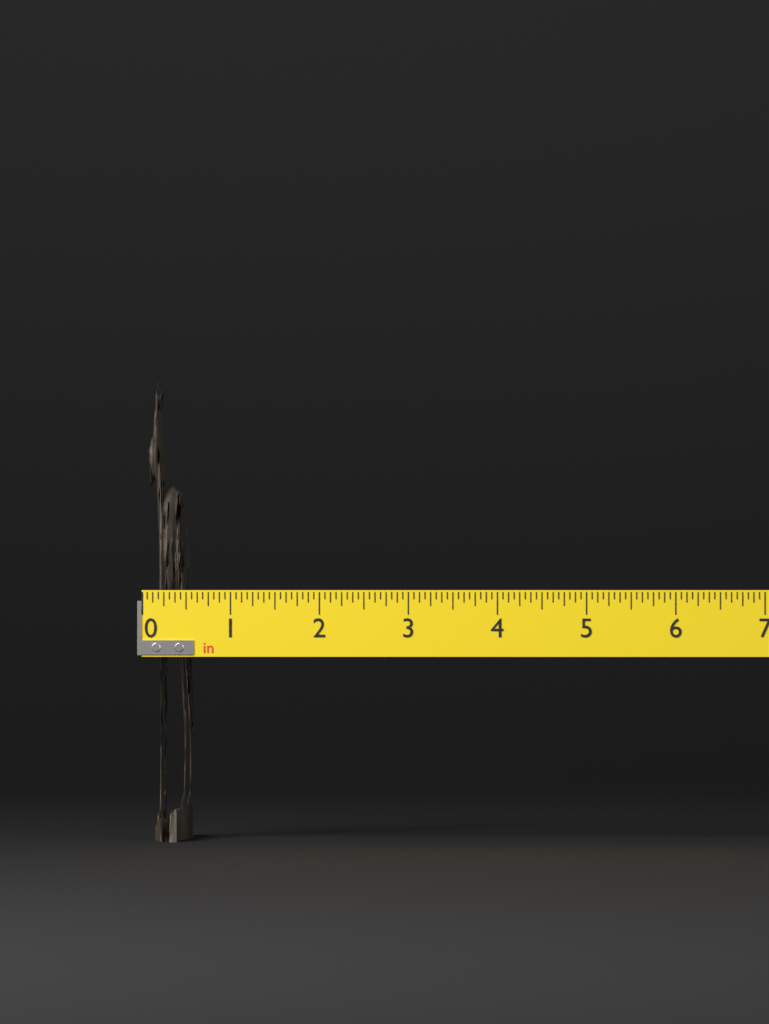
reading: 0.5000 in
